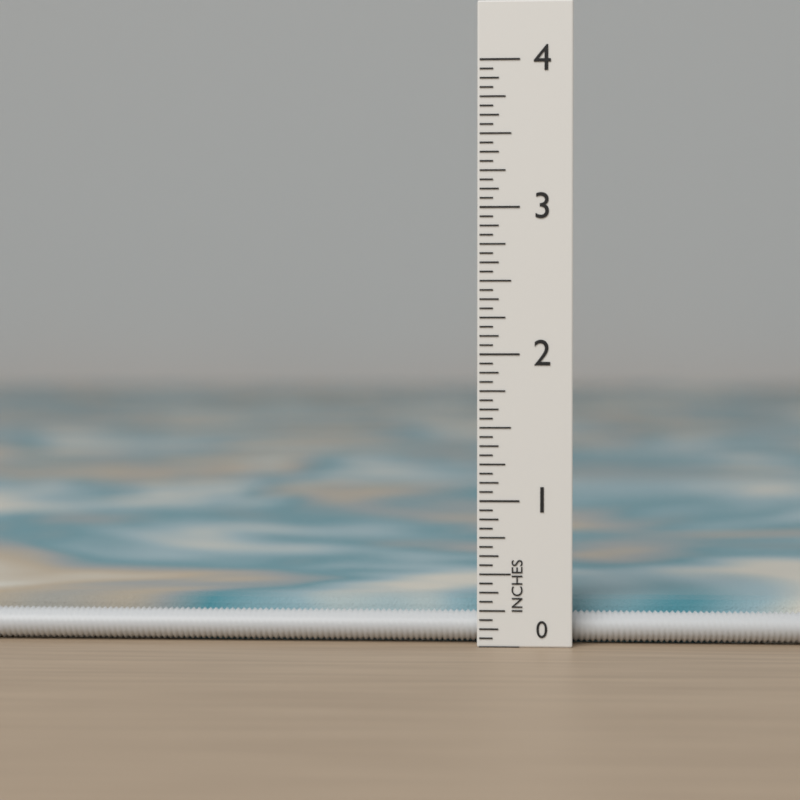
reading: 0.3125 in
